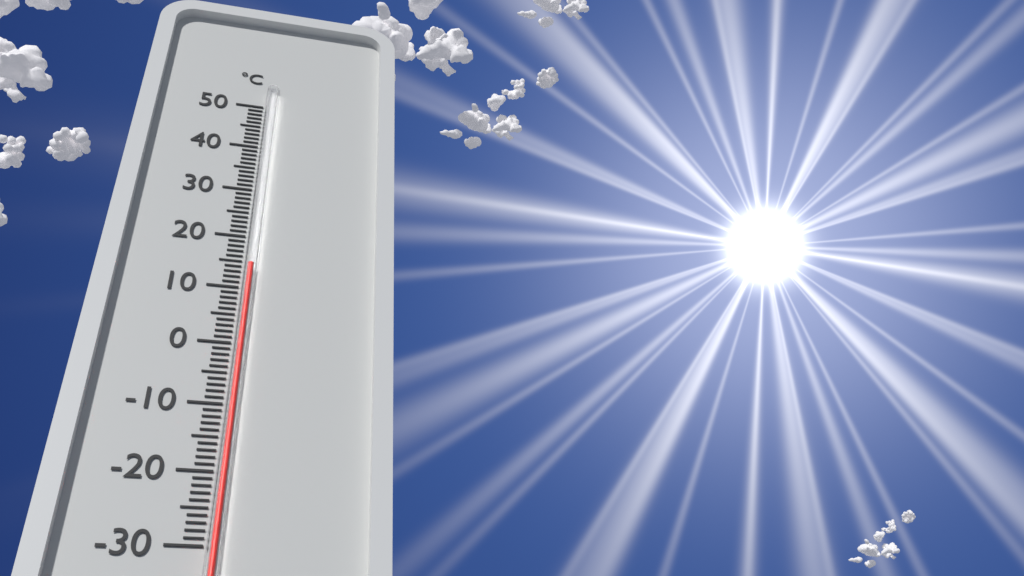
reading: 14 °C
